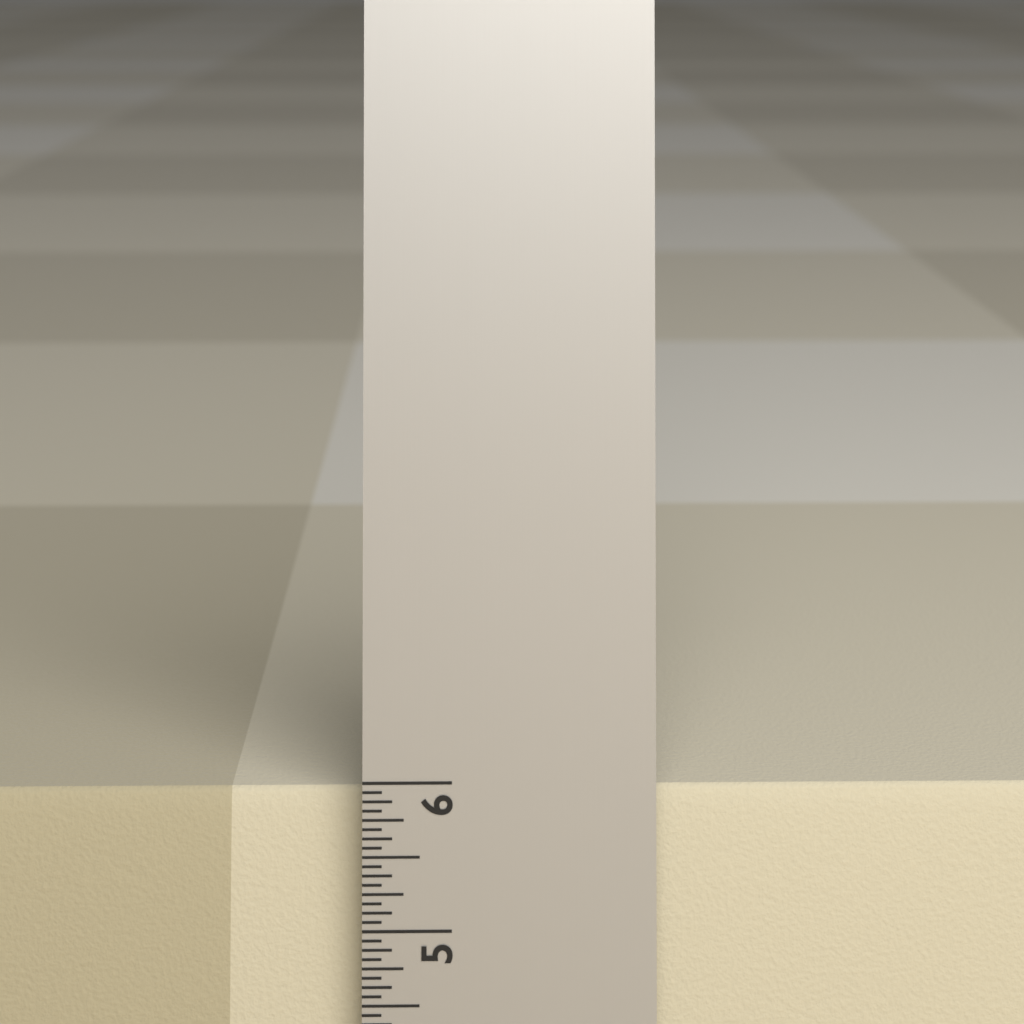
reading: 5.8750 in
